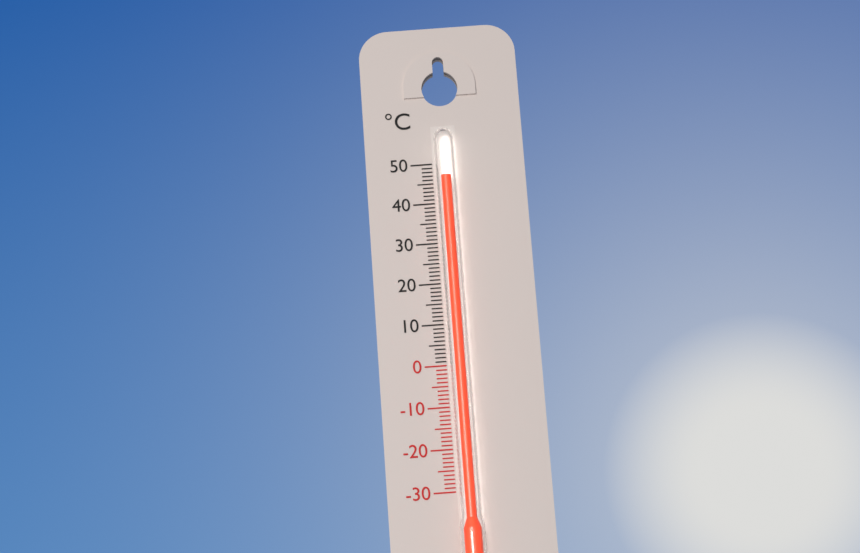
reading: 46 °C
